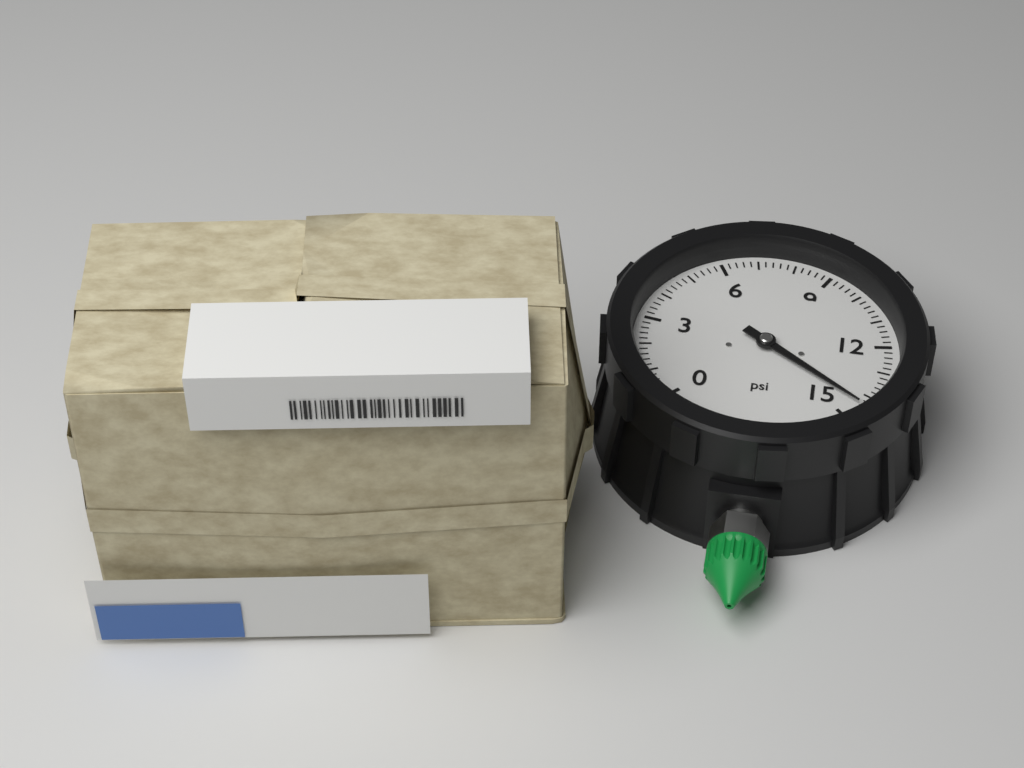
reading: 14.4 psi
